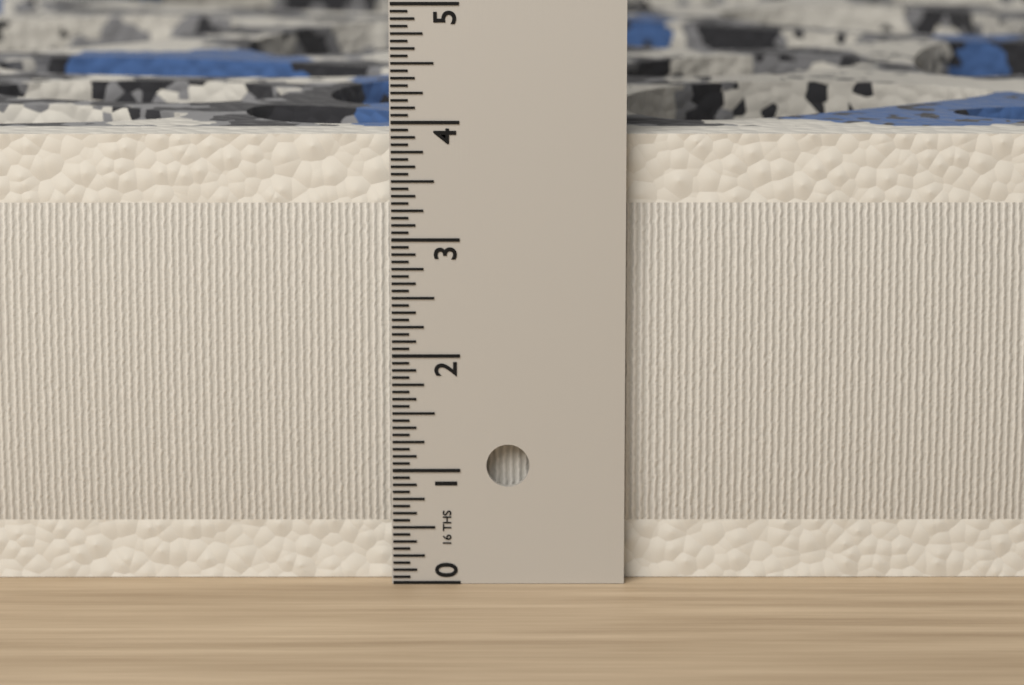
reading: 3.8750 in
